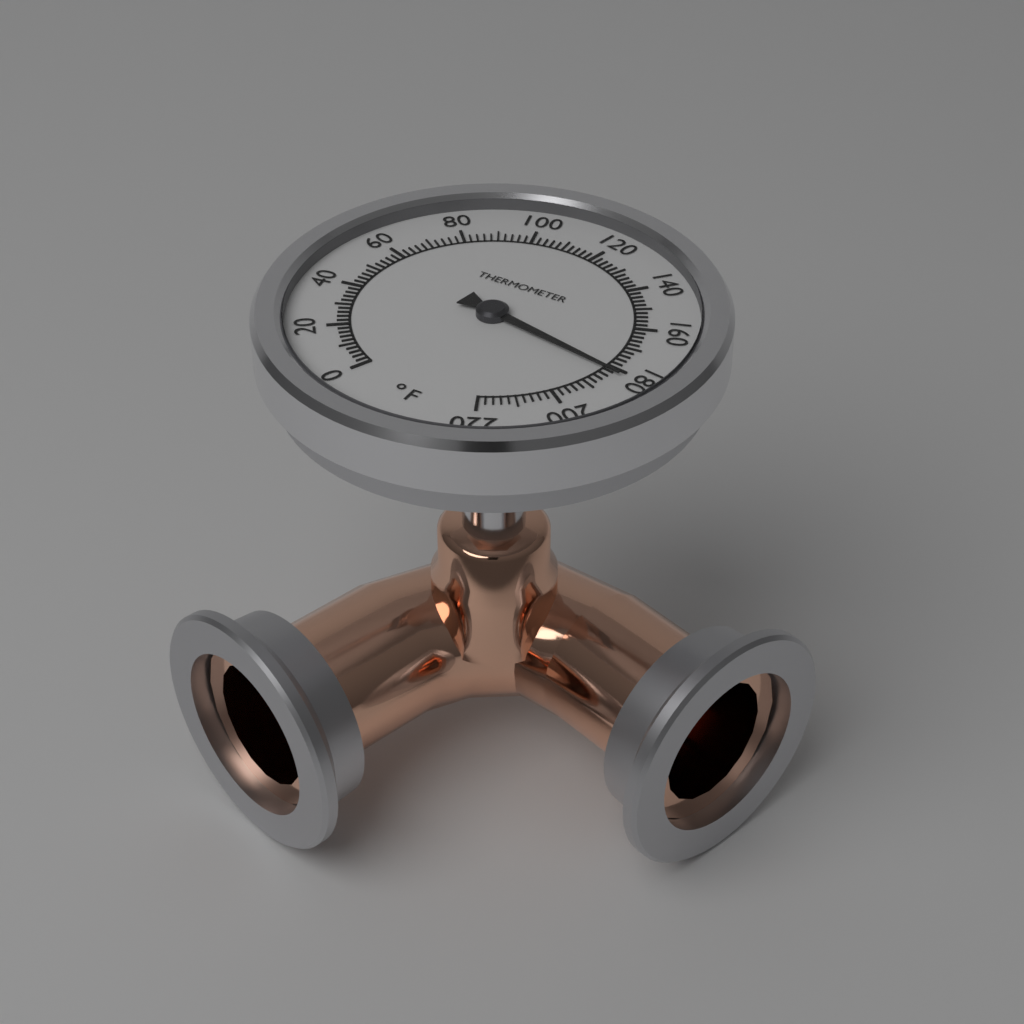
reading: 182 °F
